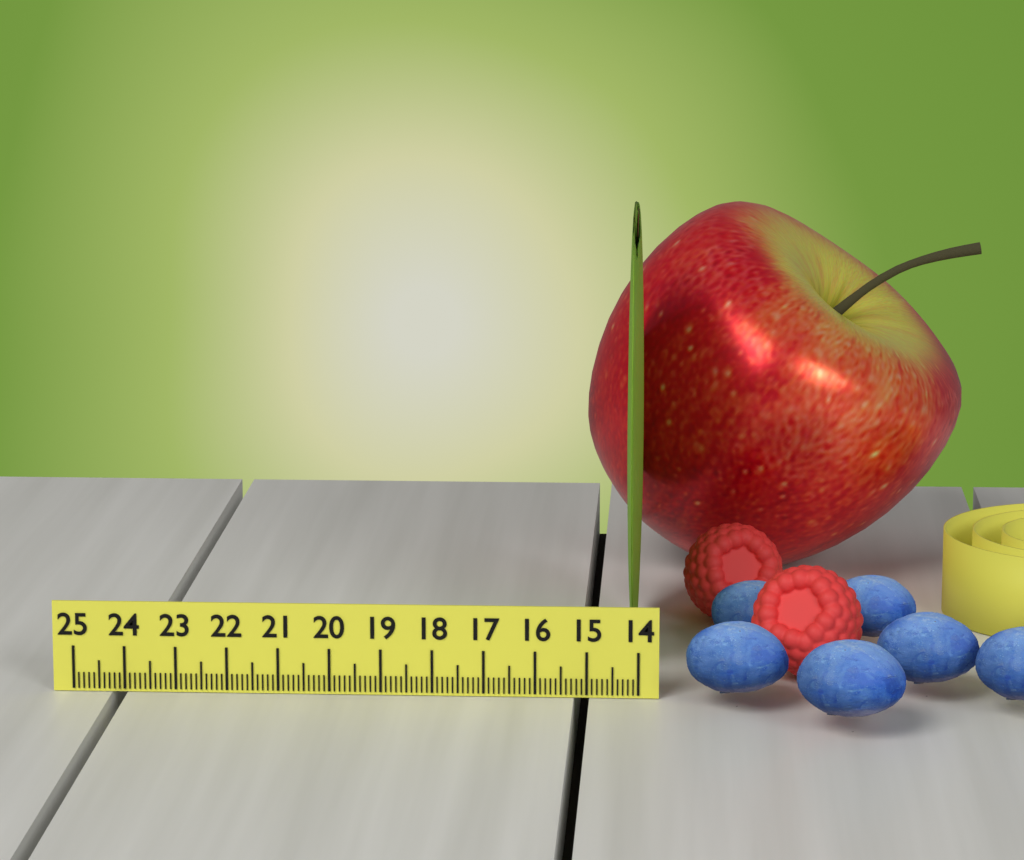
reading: 14.3 (no unit)
